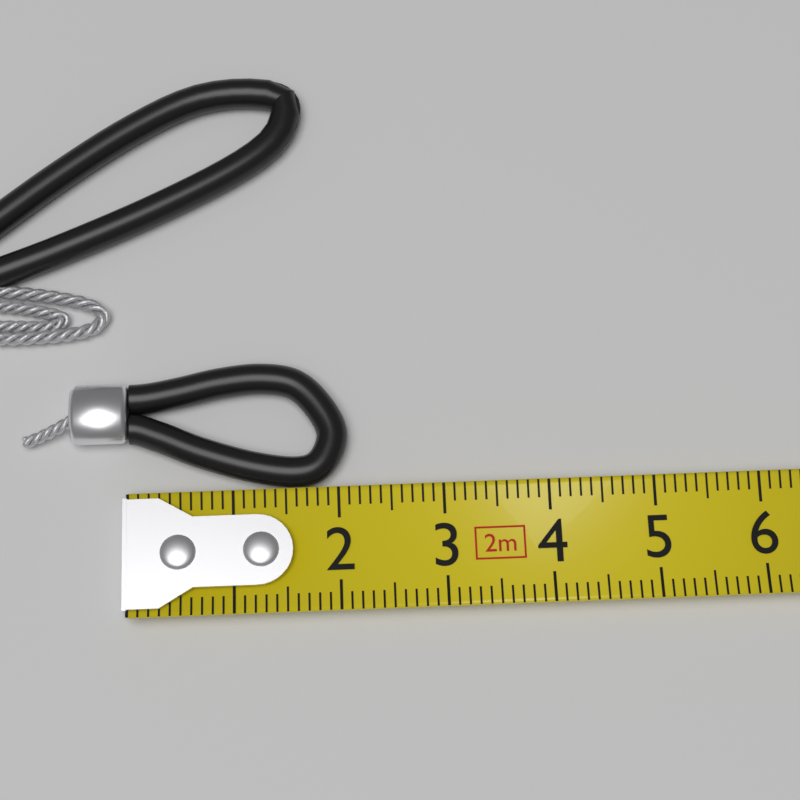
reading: 2.1 cm
